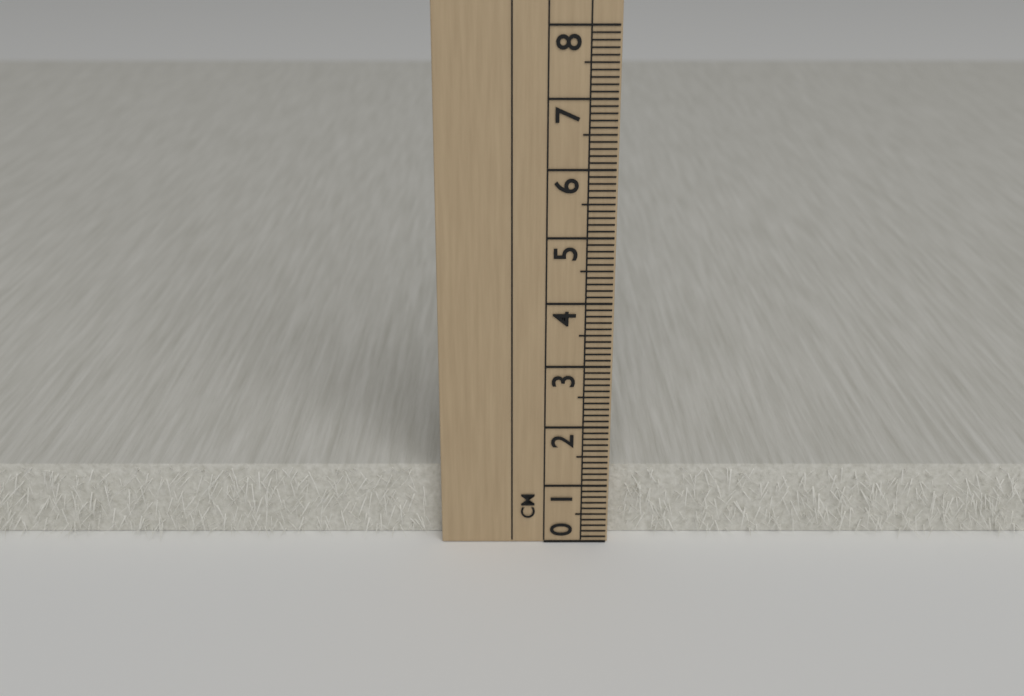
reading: 1.2 cm
